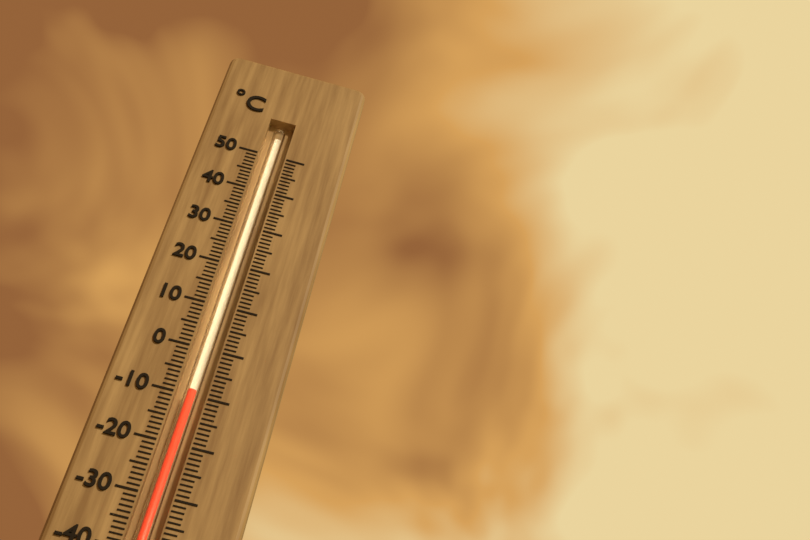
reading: -9 °C
